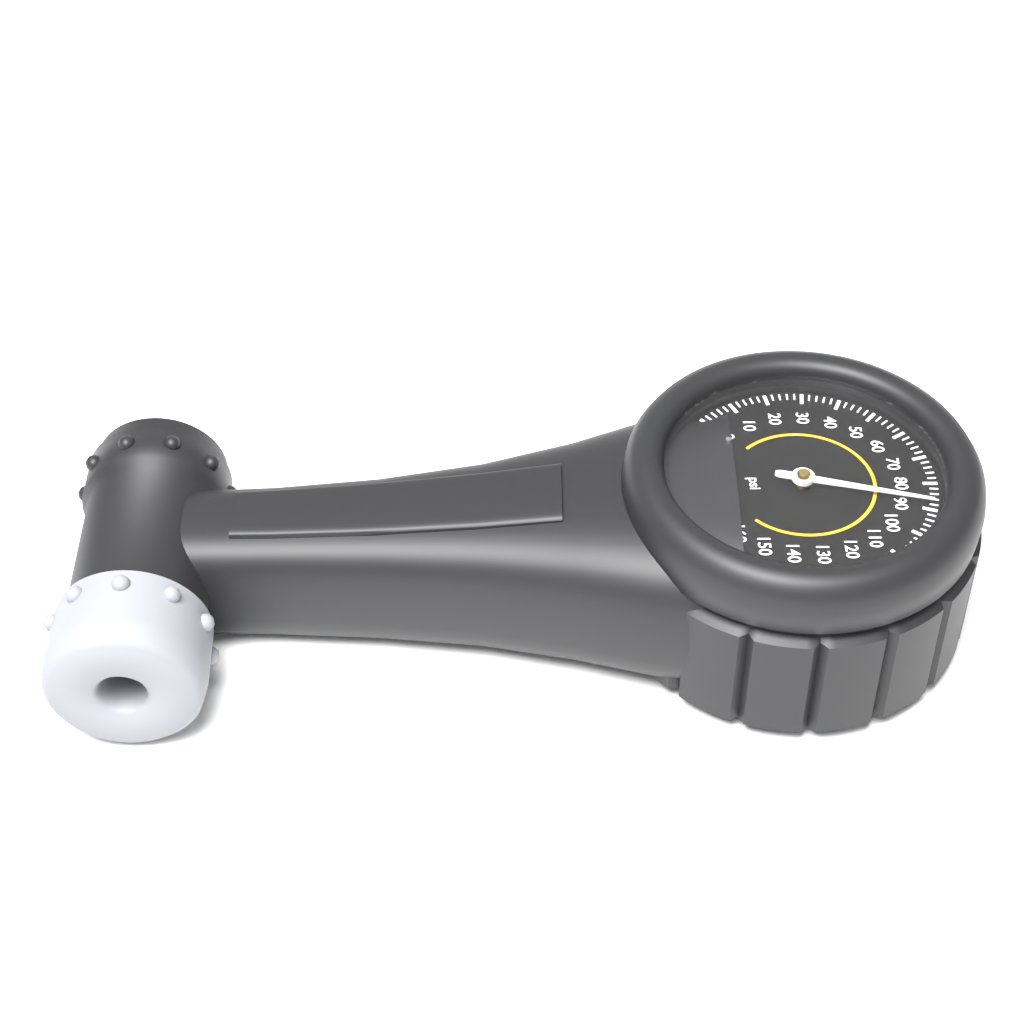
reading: 88 psi
